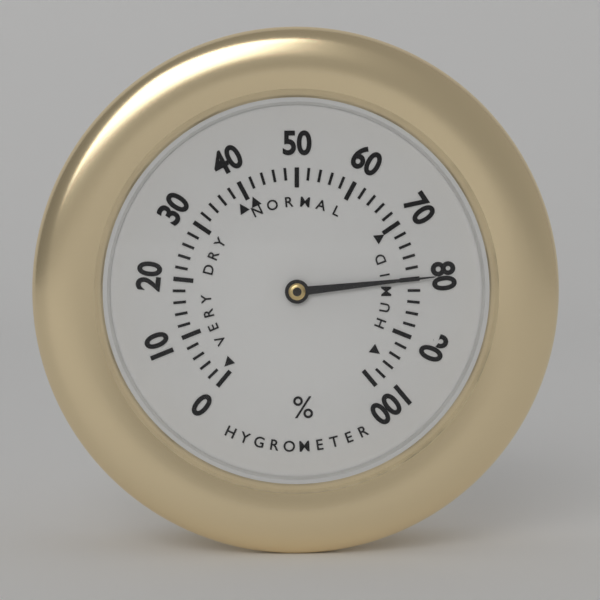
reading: 80 %
